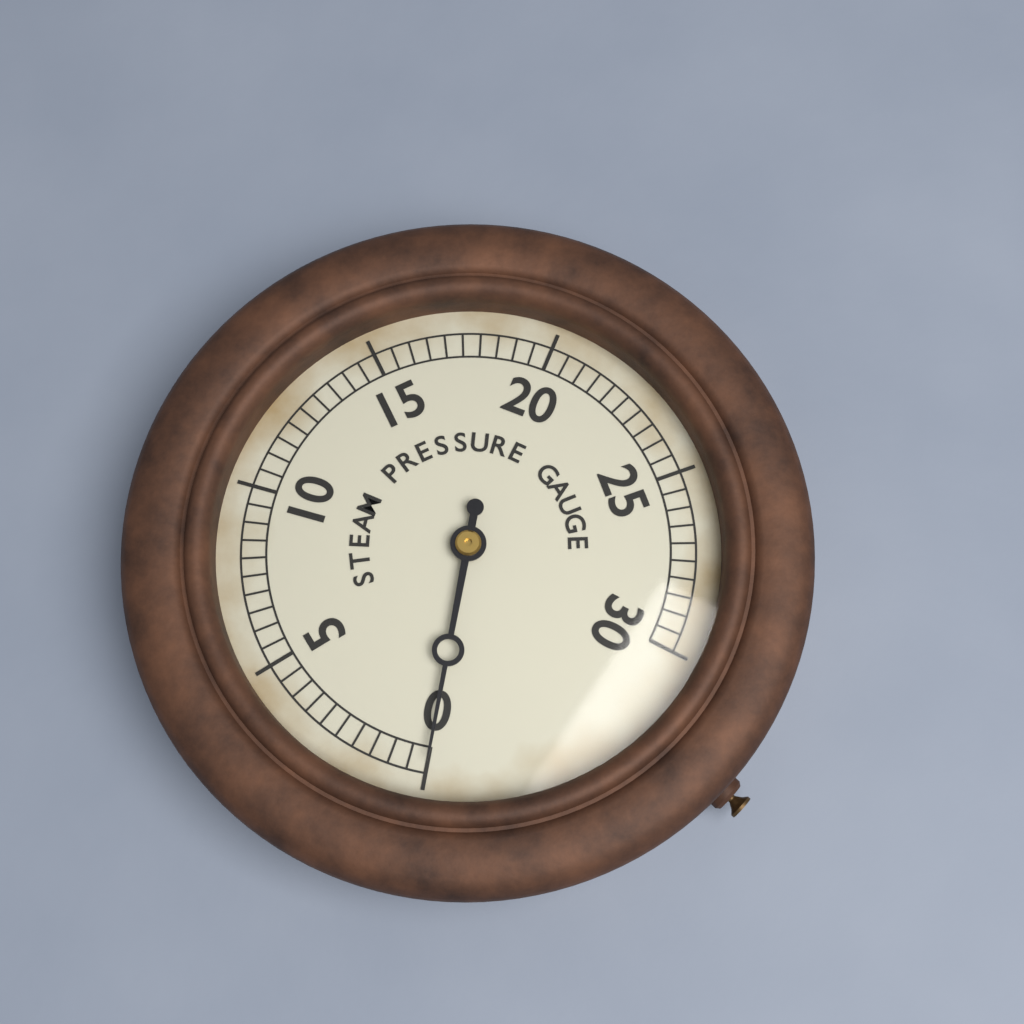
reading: 0.0 (no unit)
